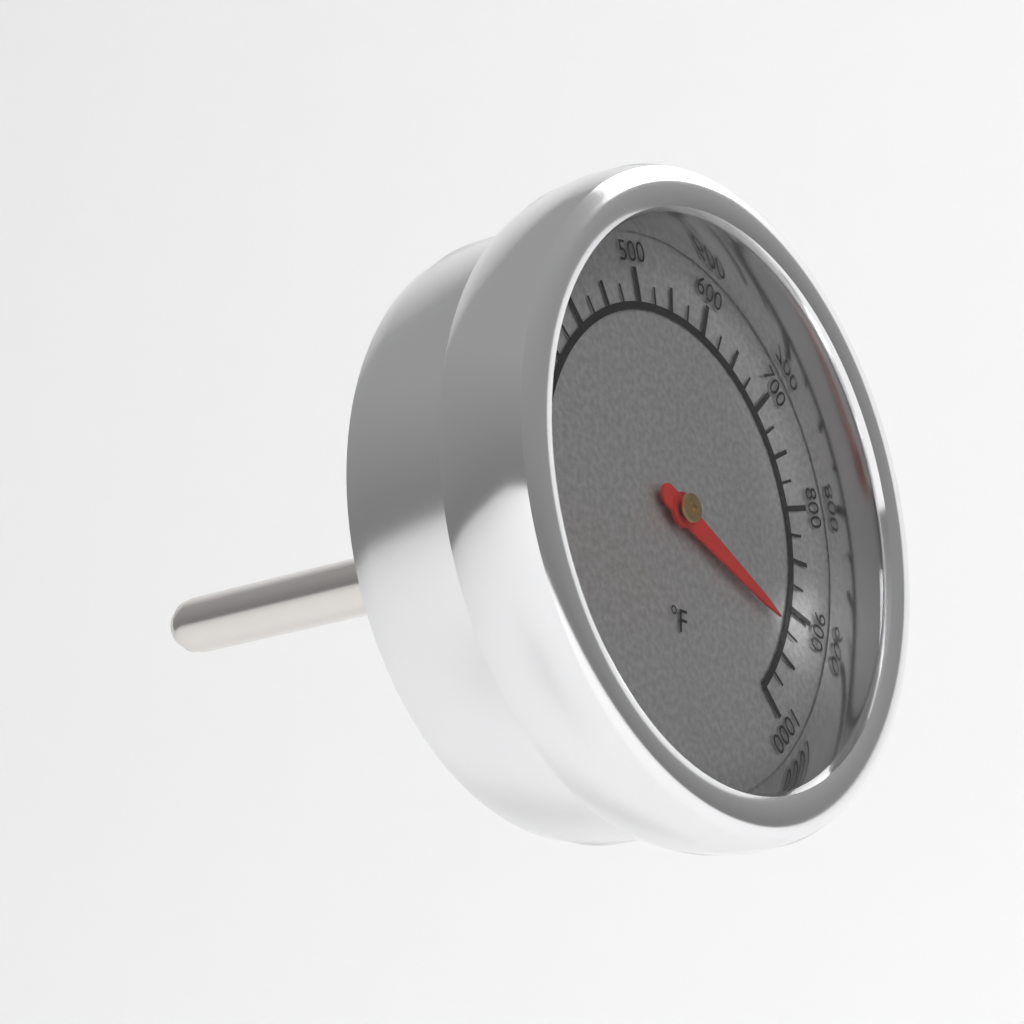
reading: 925 °F
